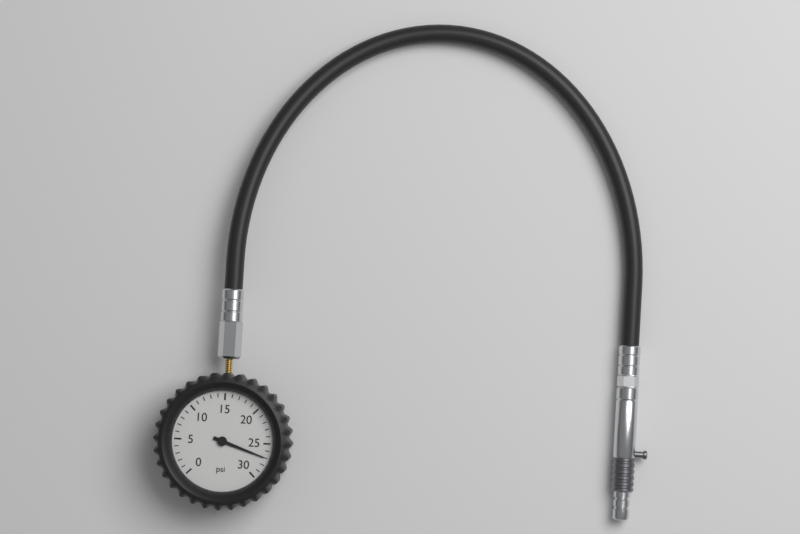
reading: 27 psi
